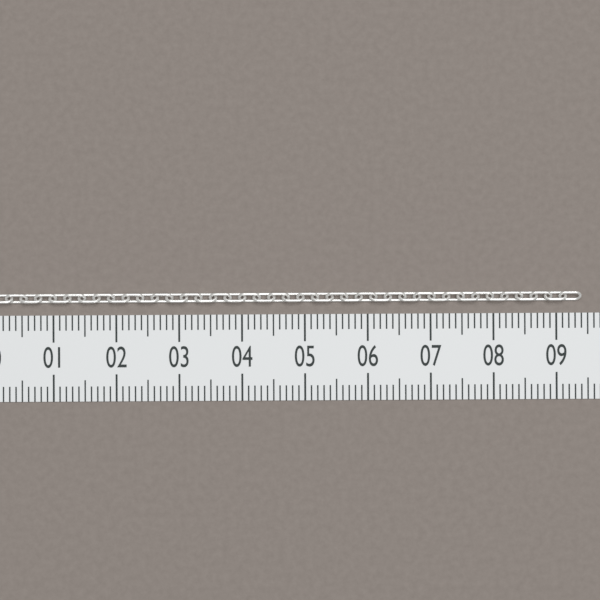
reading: 9.4 (no unit)
